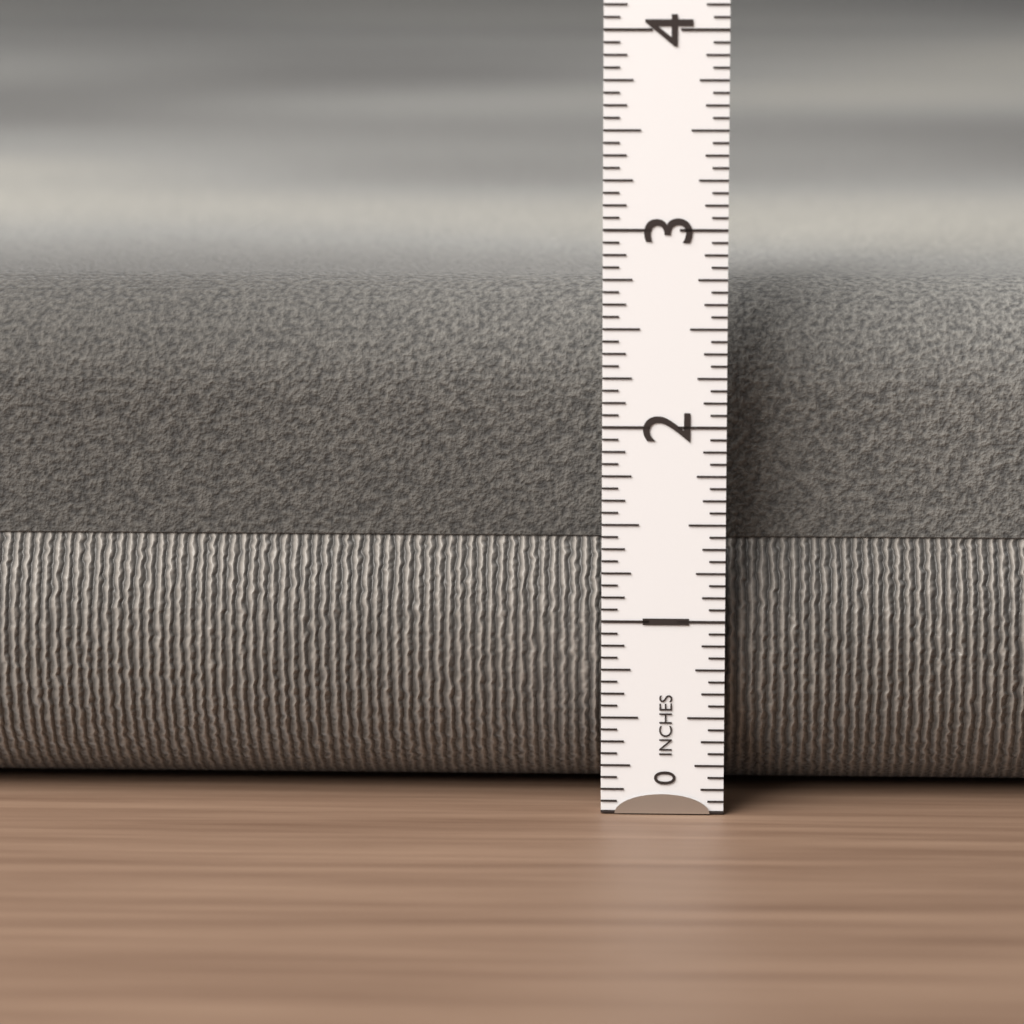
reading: 2.6875 in
